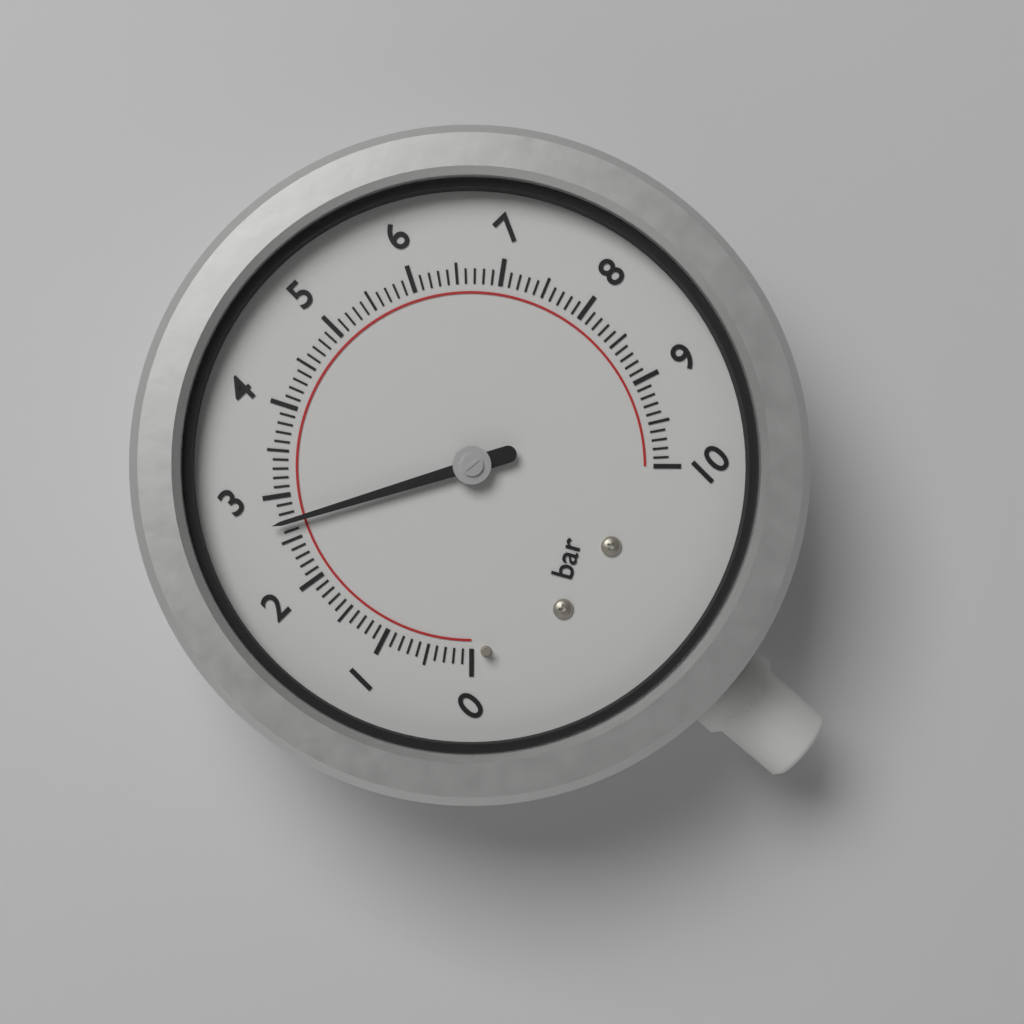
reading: 2.7 bar
